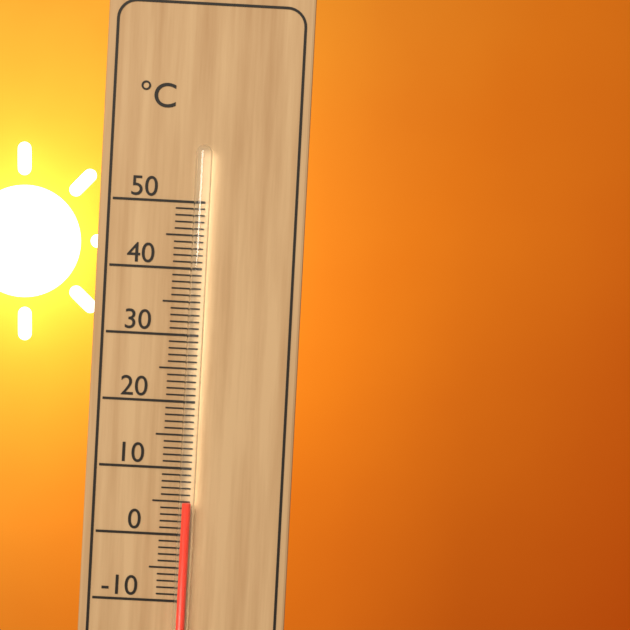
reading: 5 °C
